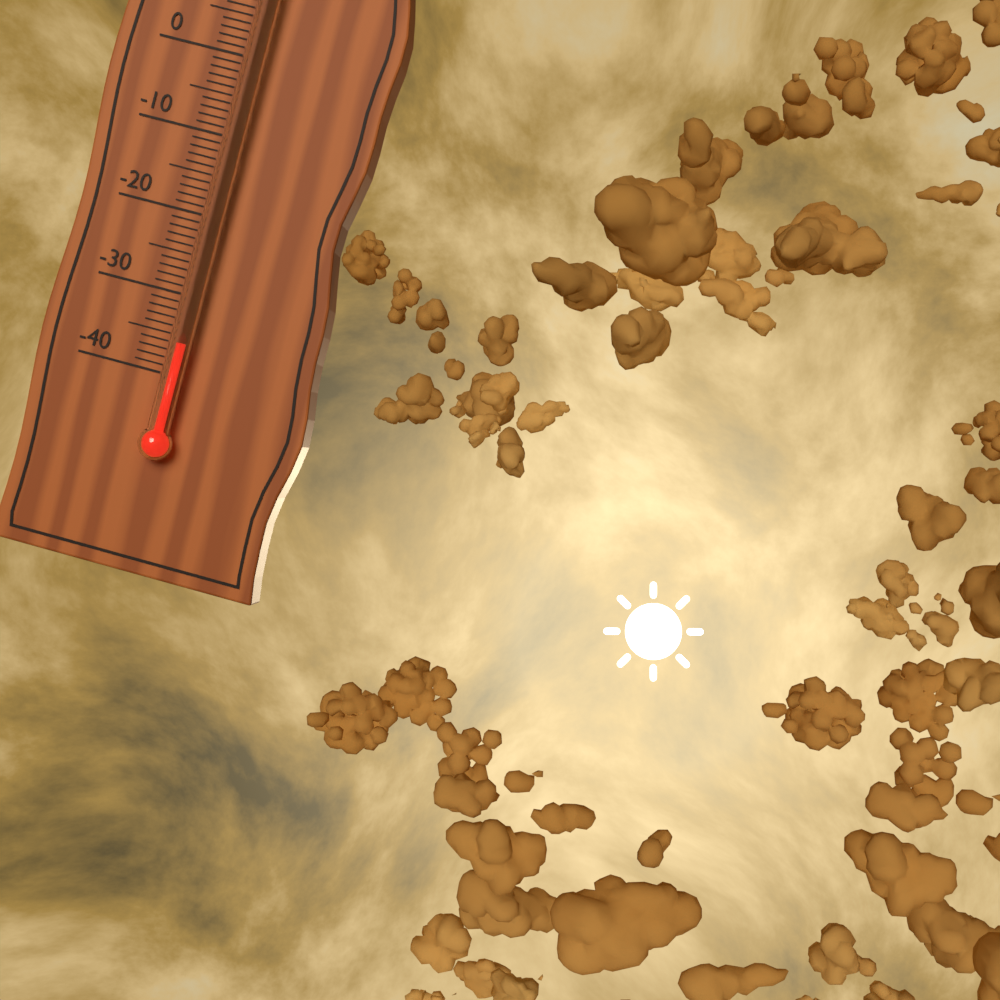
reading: -36 °C
